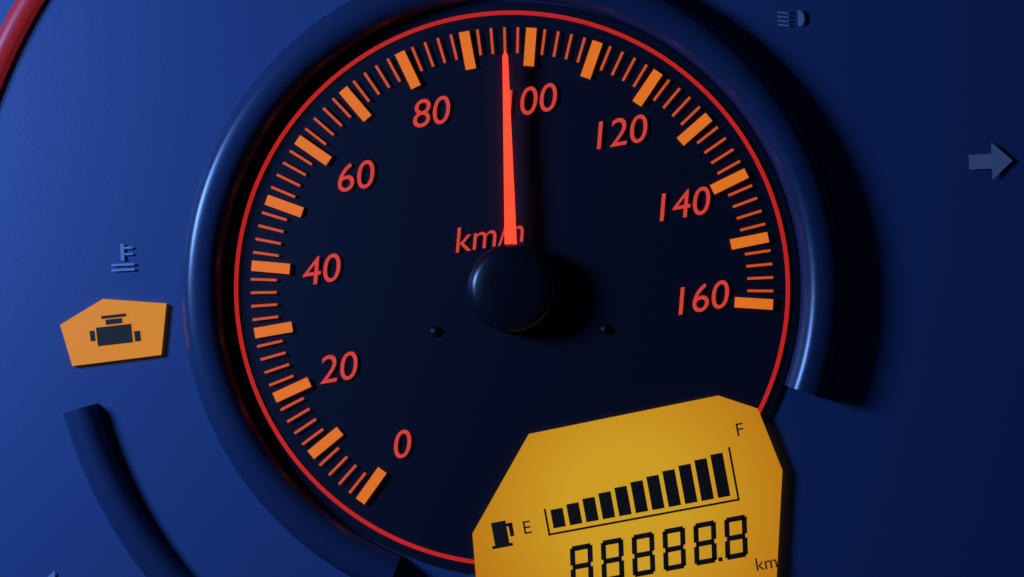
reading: 96 km/h
